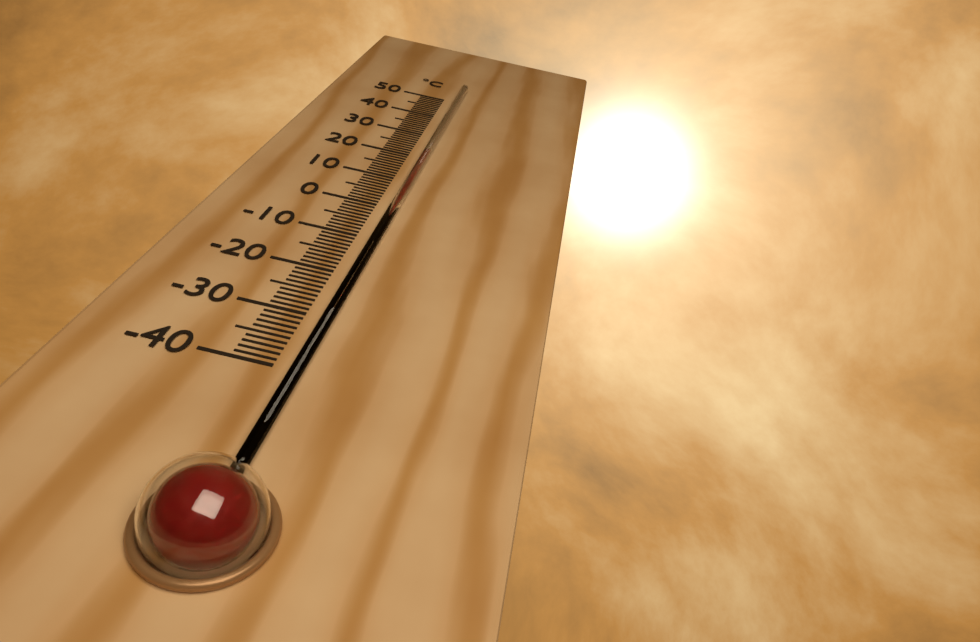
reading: 21 °C
